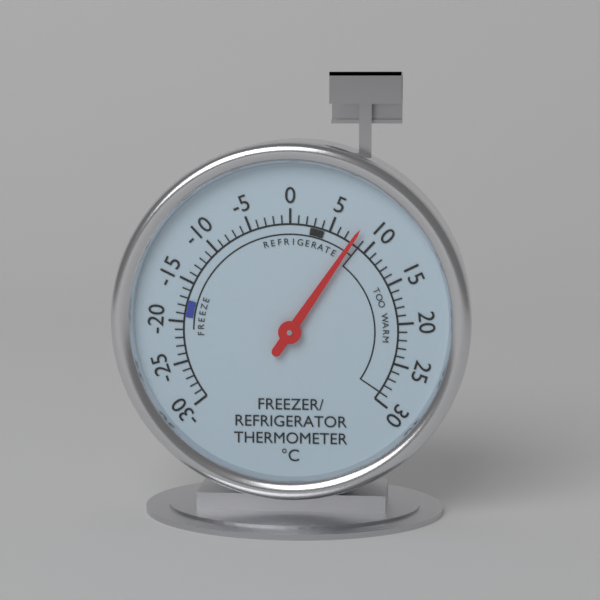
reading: 8 °C
